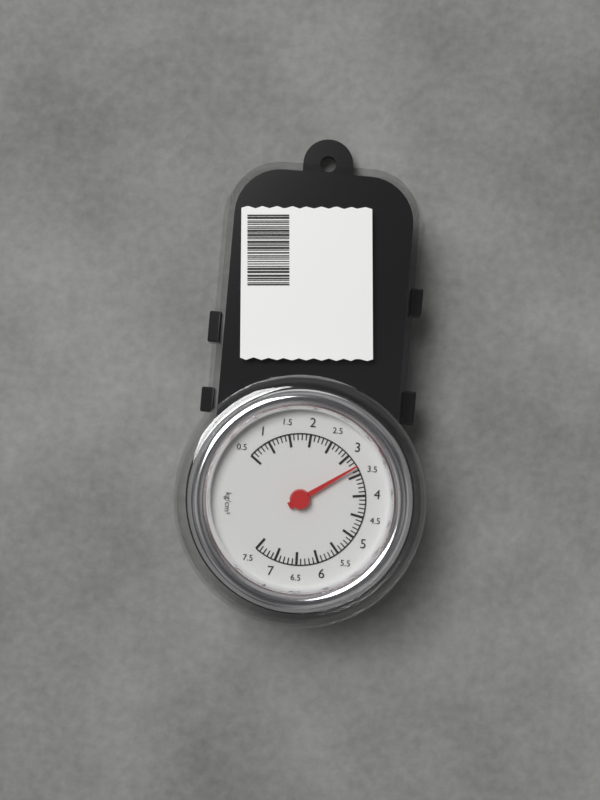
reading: 3.3 kg/cm²
